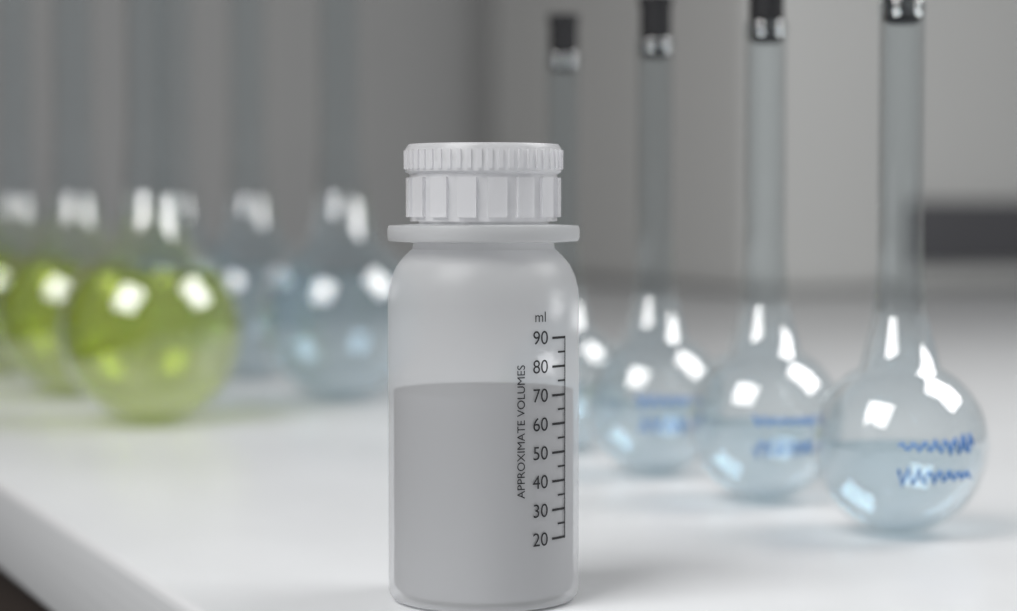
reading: 70 ml
